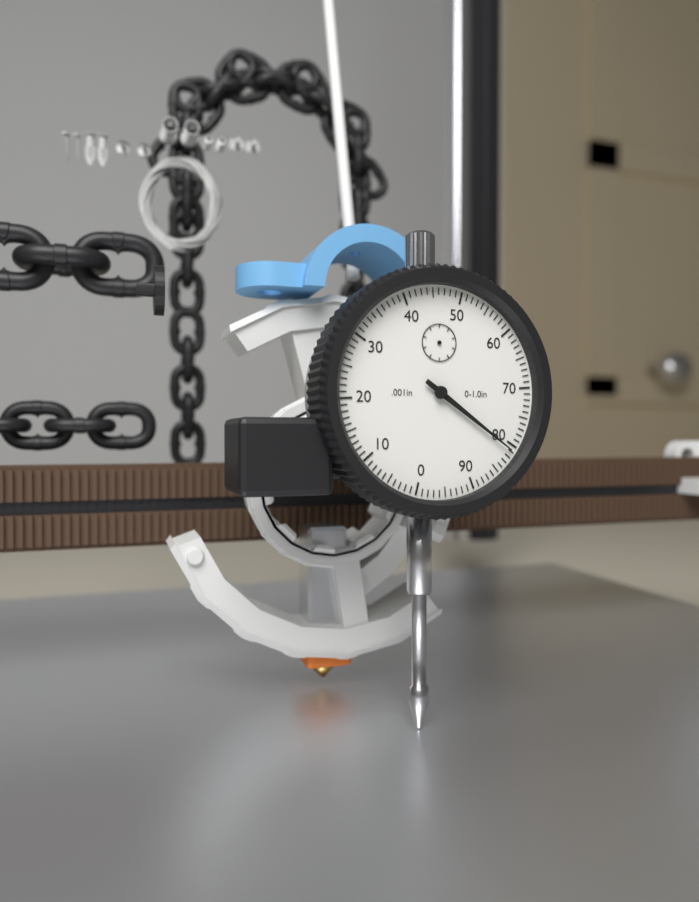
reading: 0.081 in
